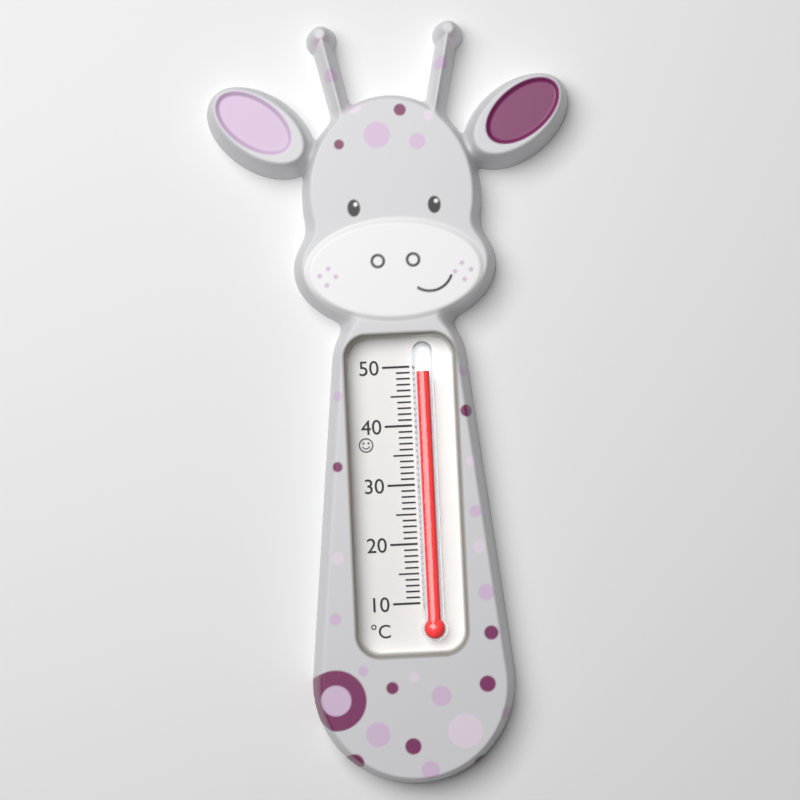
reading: 49 °C
